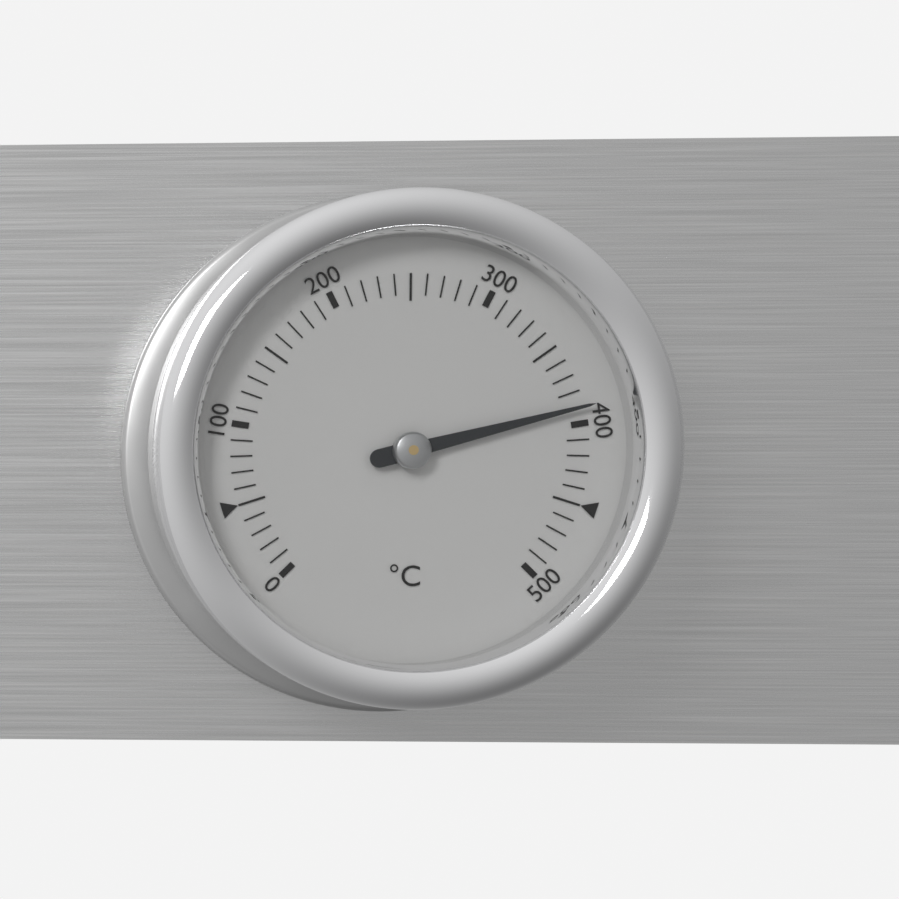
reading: 390 °C
